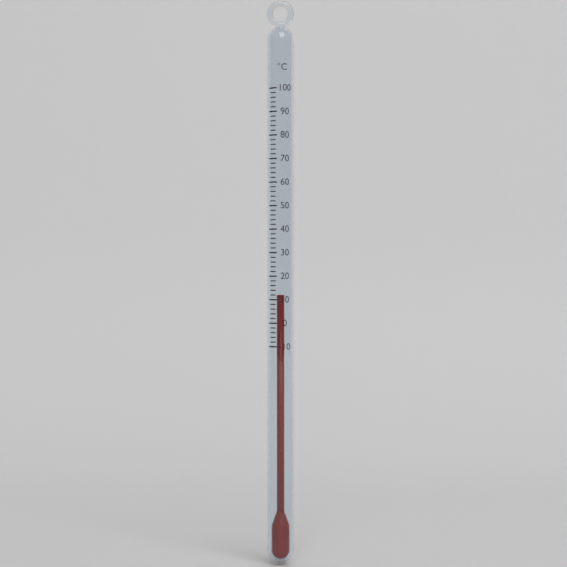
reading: 12 °C
